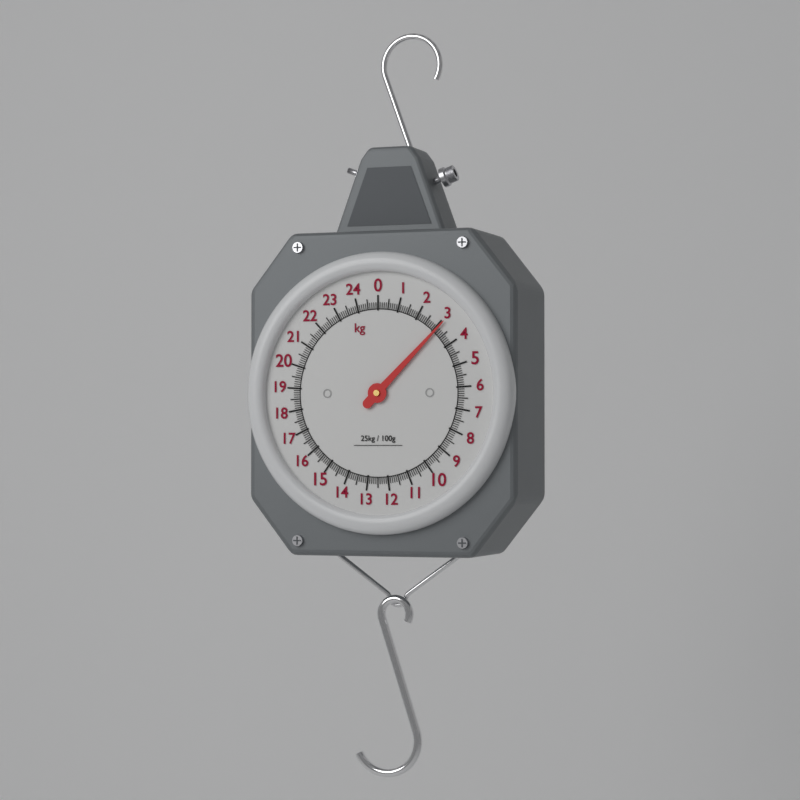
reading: 3.1 kg
